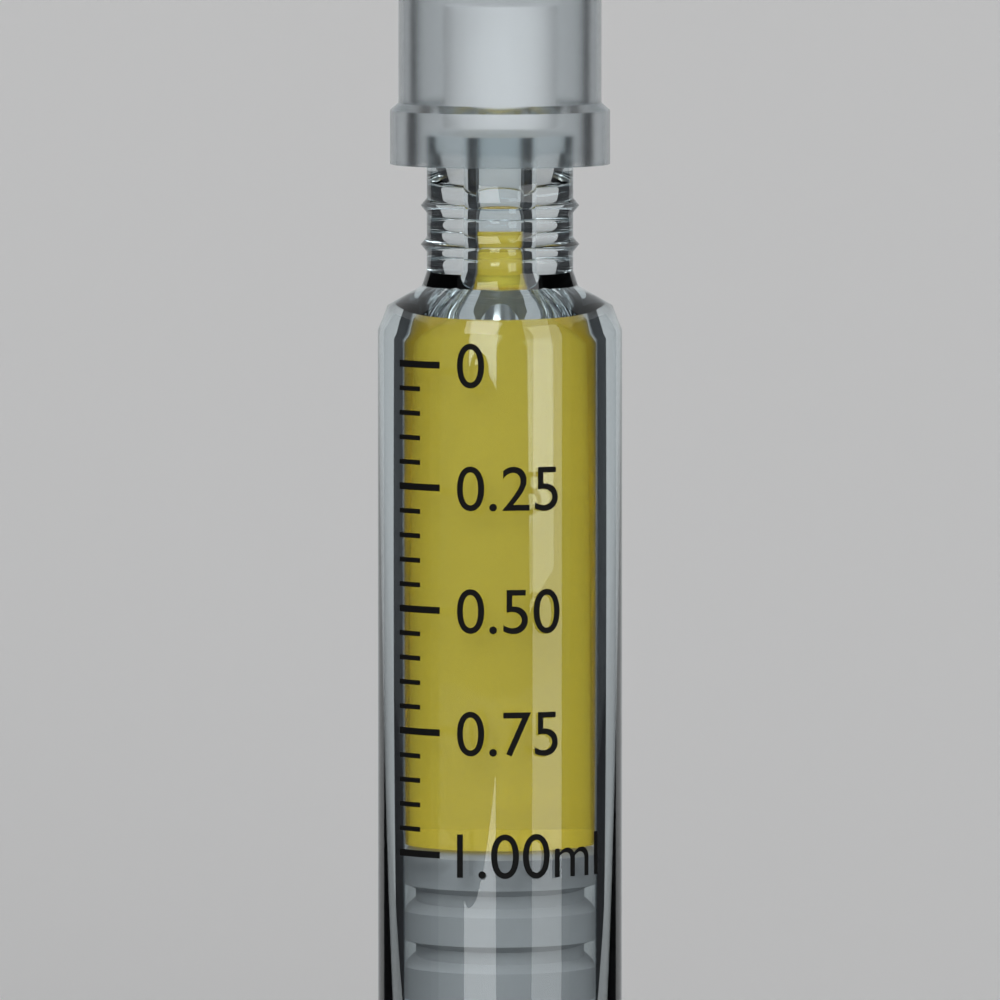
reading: 1.00 ml
